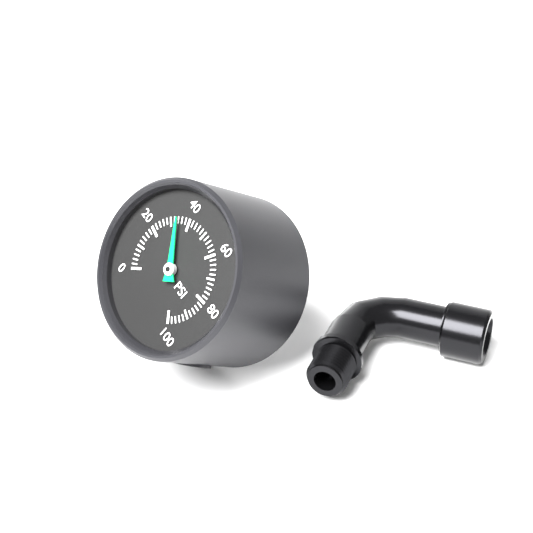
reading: 34 psi
